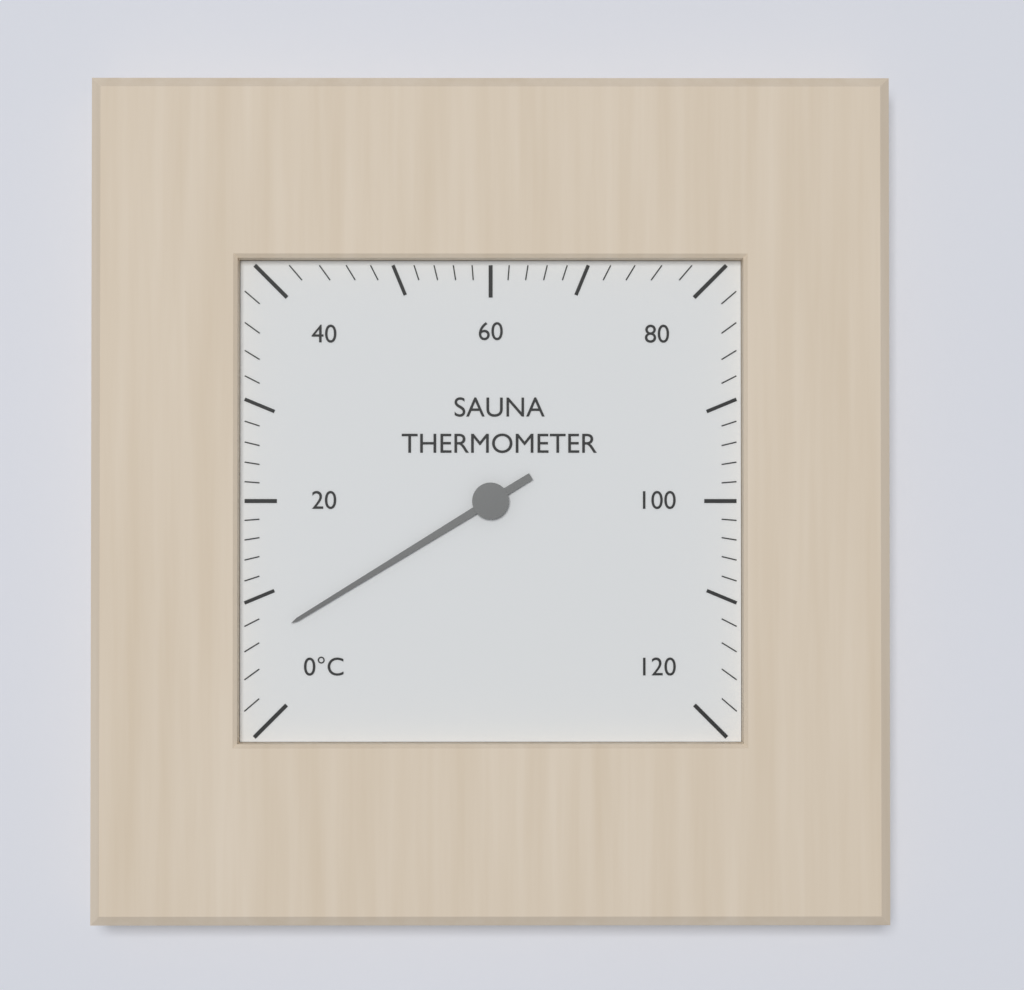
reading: 6 °C
